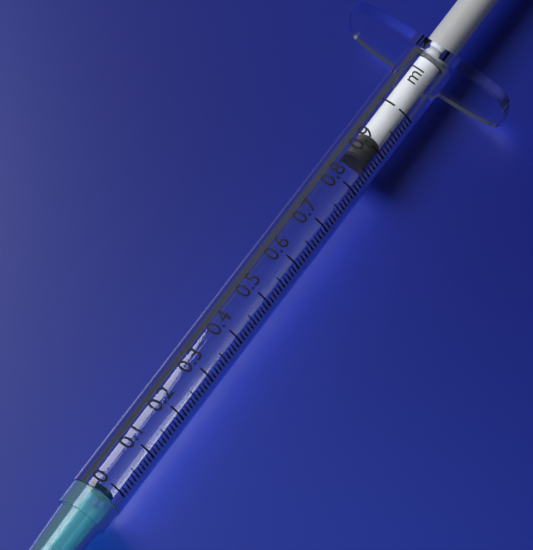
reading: 0.87 ml
